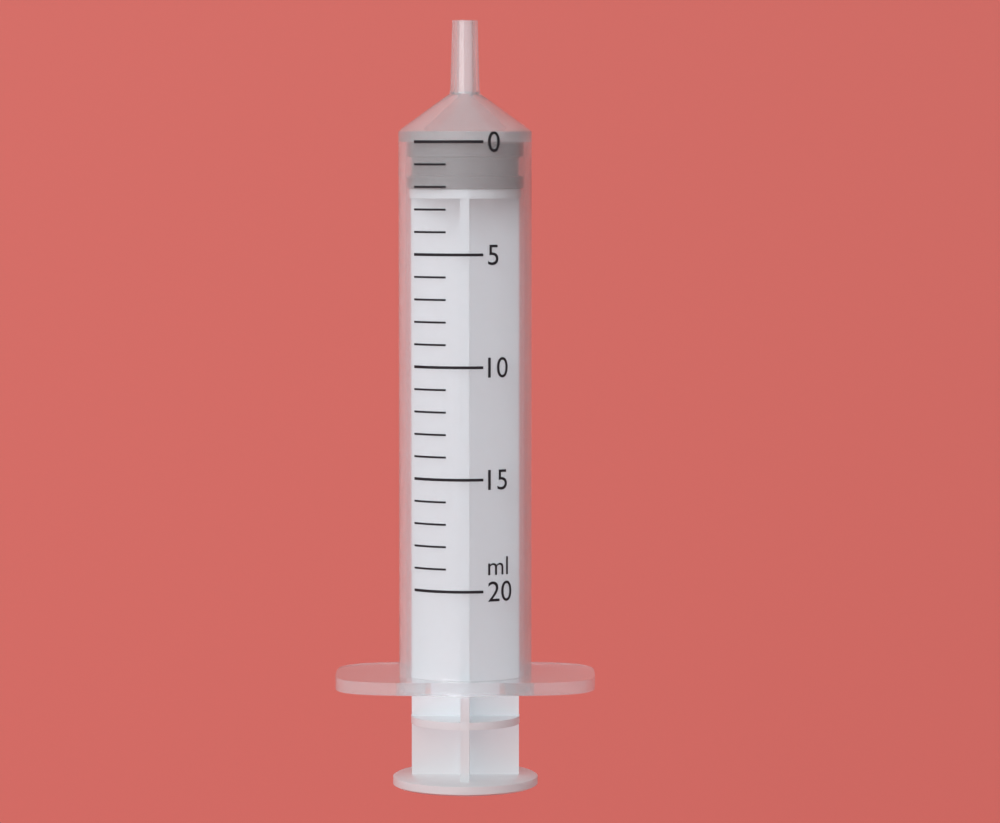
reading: 0 ml
